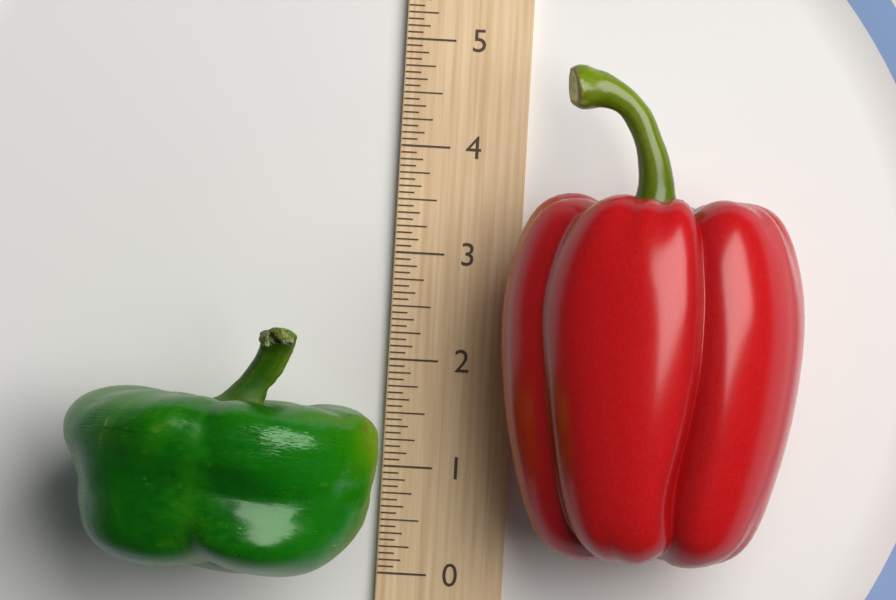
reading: 2.2500 (no unit)
